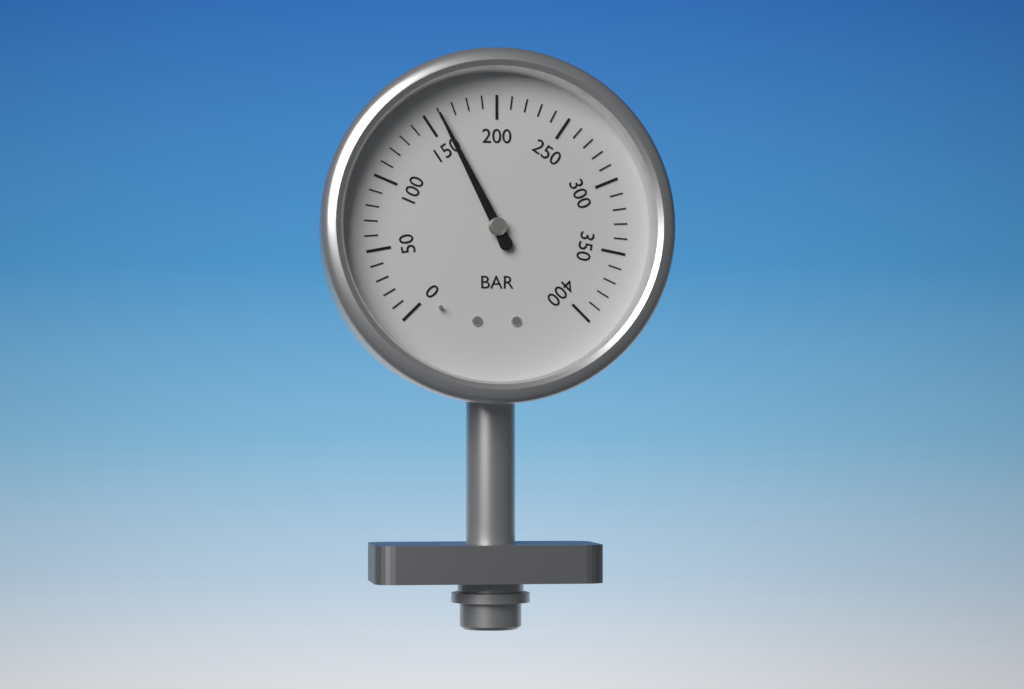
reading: 160 bar
